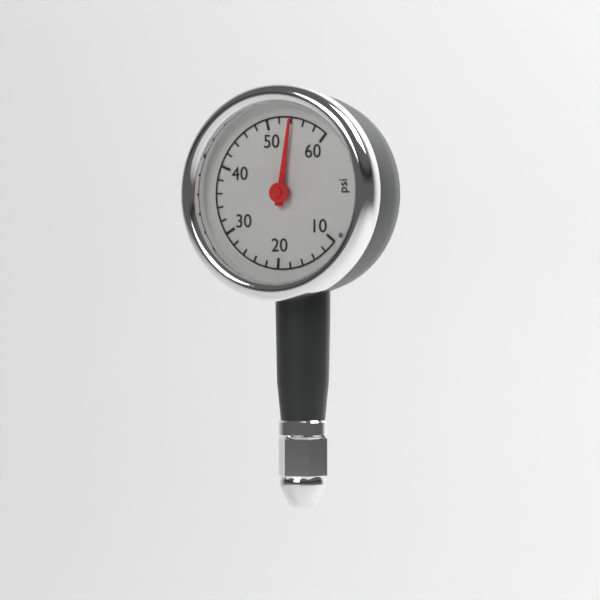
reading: 54 psi
